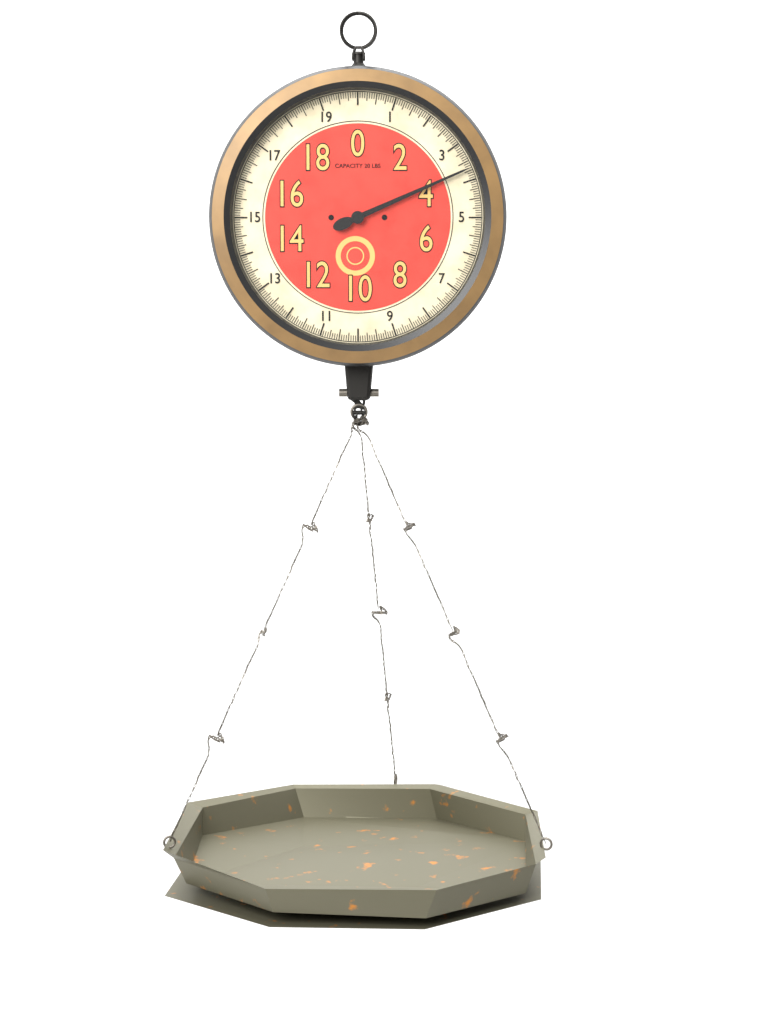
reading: 3.6875 lbs
